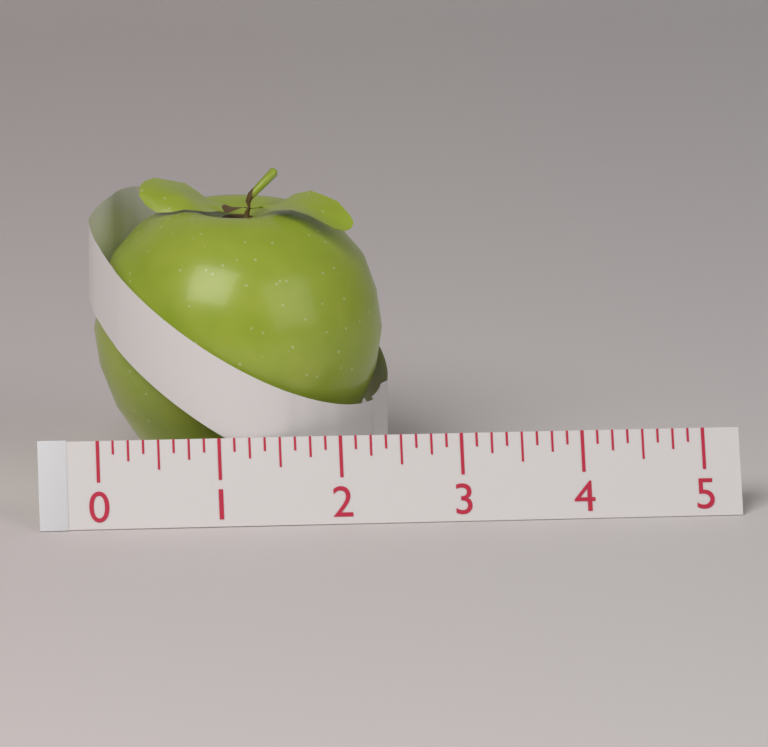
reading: 2.500 (no unit)
